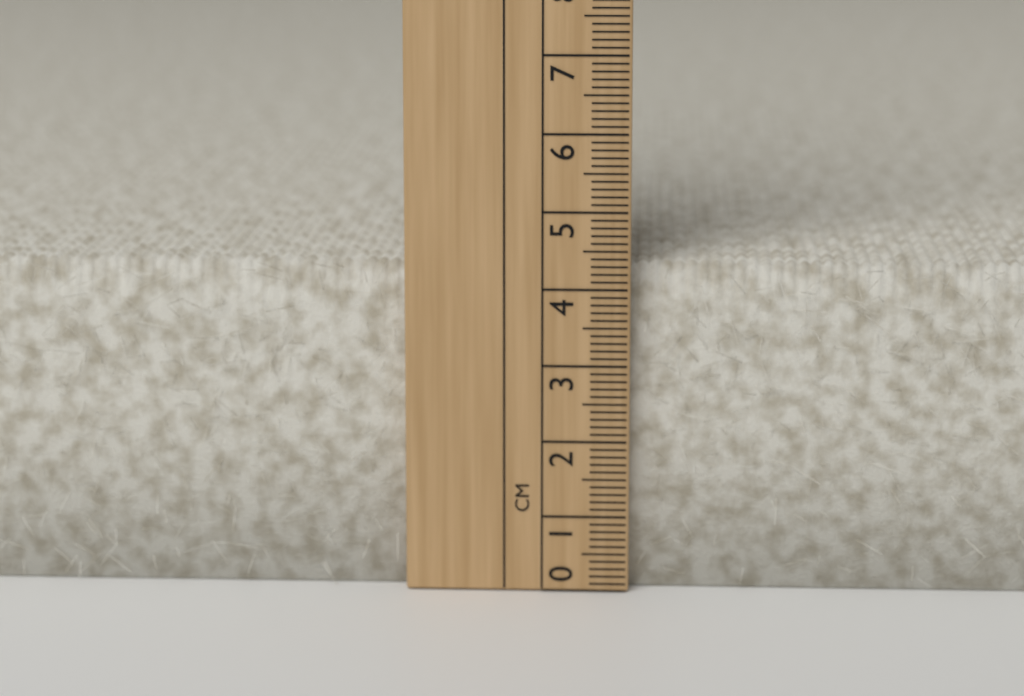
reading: 4.3 cm
